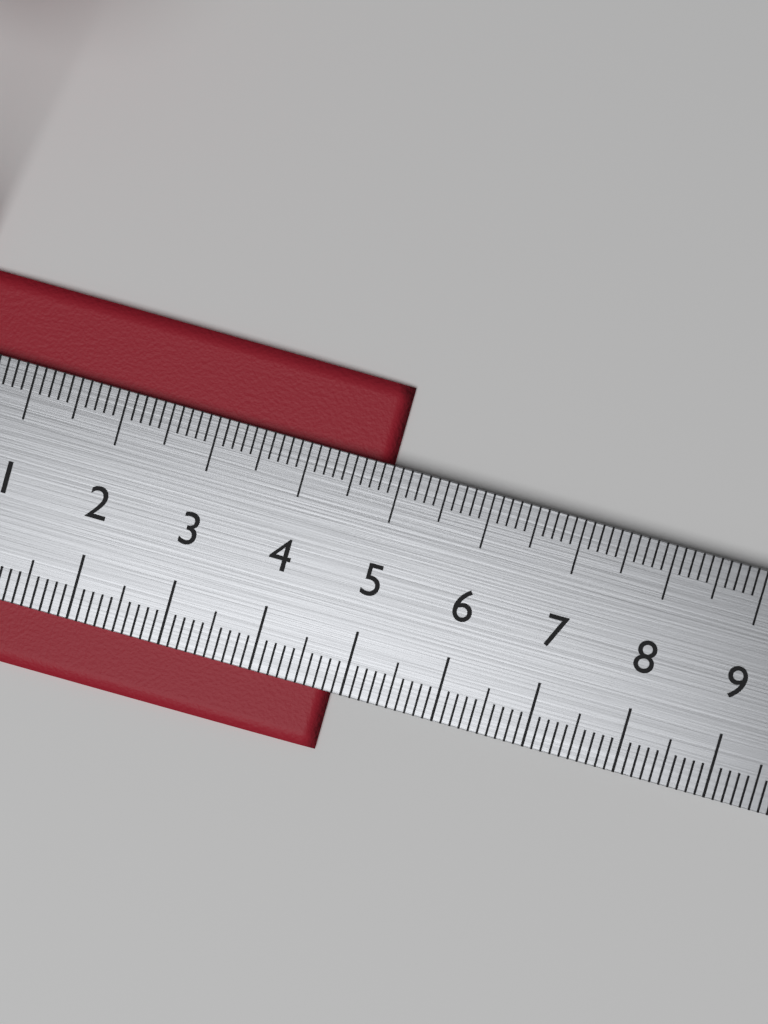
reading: 4.9 cm
